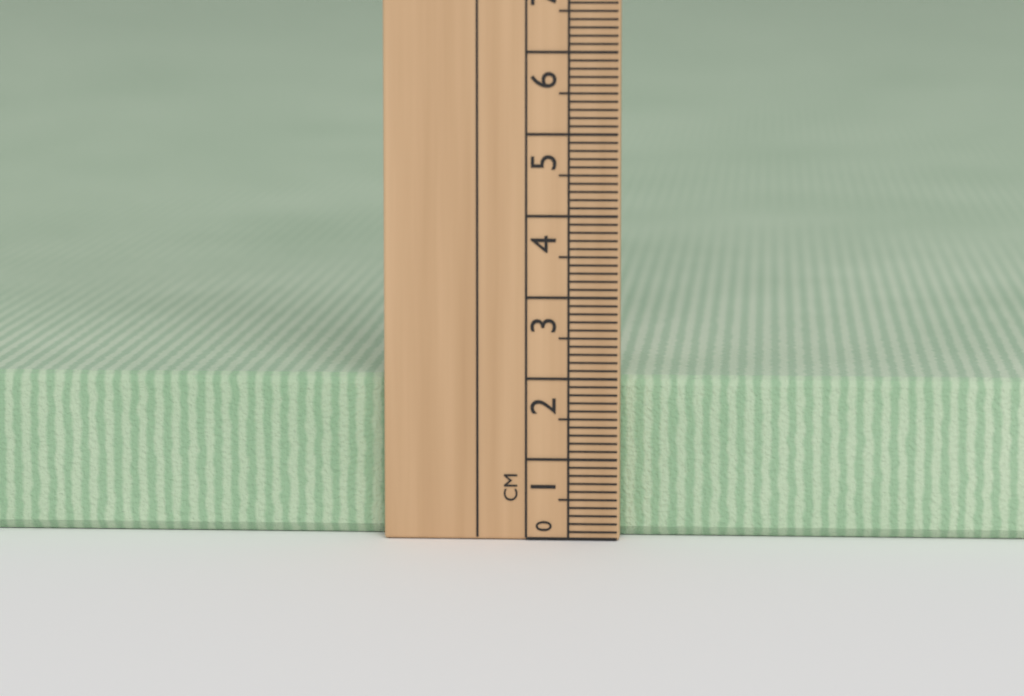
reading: 2.0 cm
